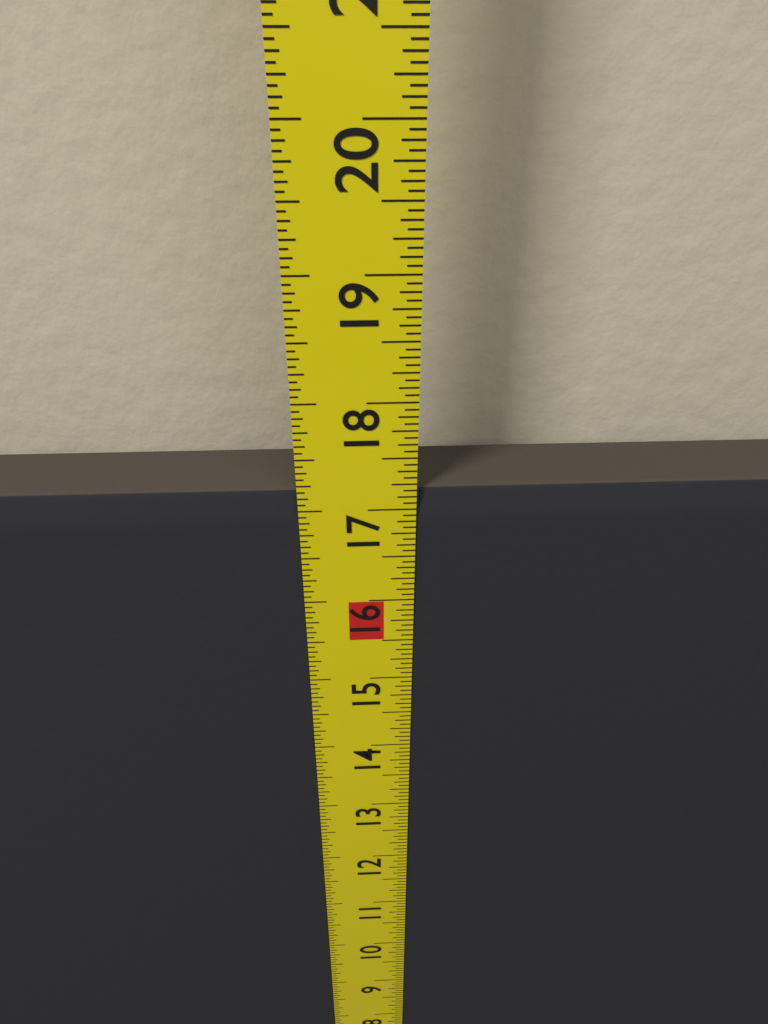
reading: 17.1875 in
